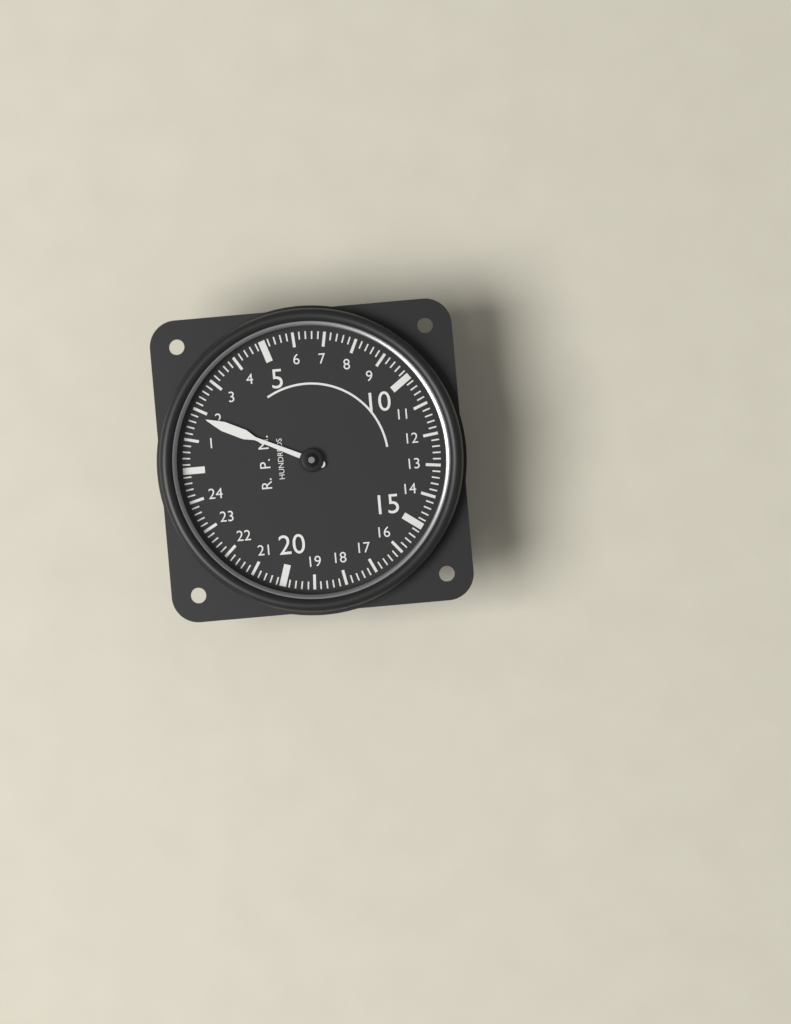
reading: 1.8 RPM x100
